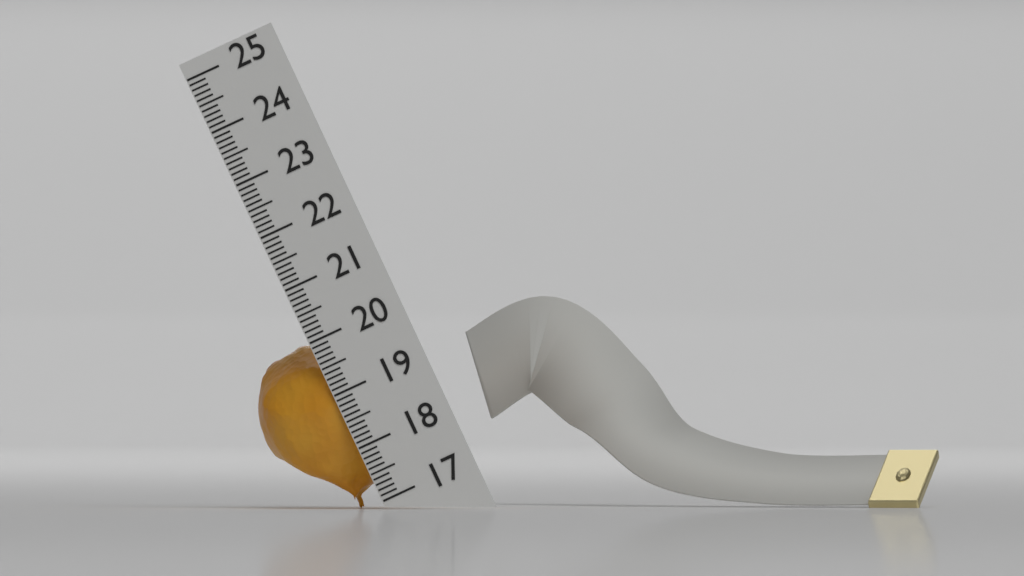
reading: 20.0 (no unit)
